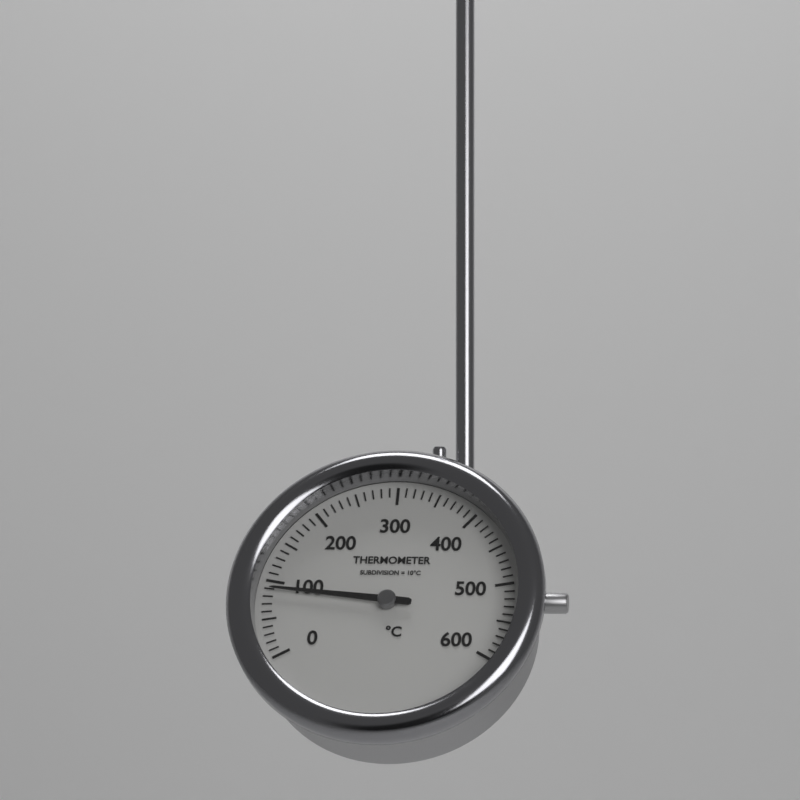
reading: 90 °C
